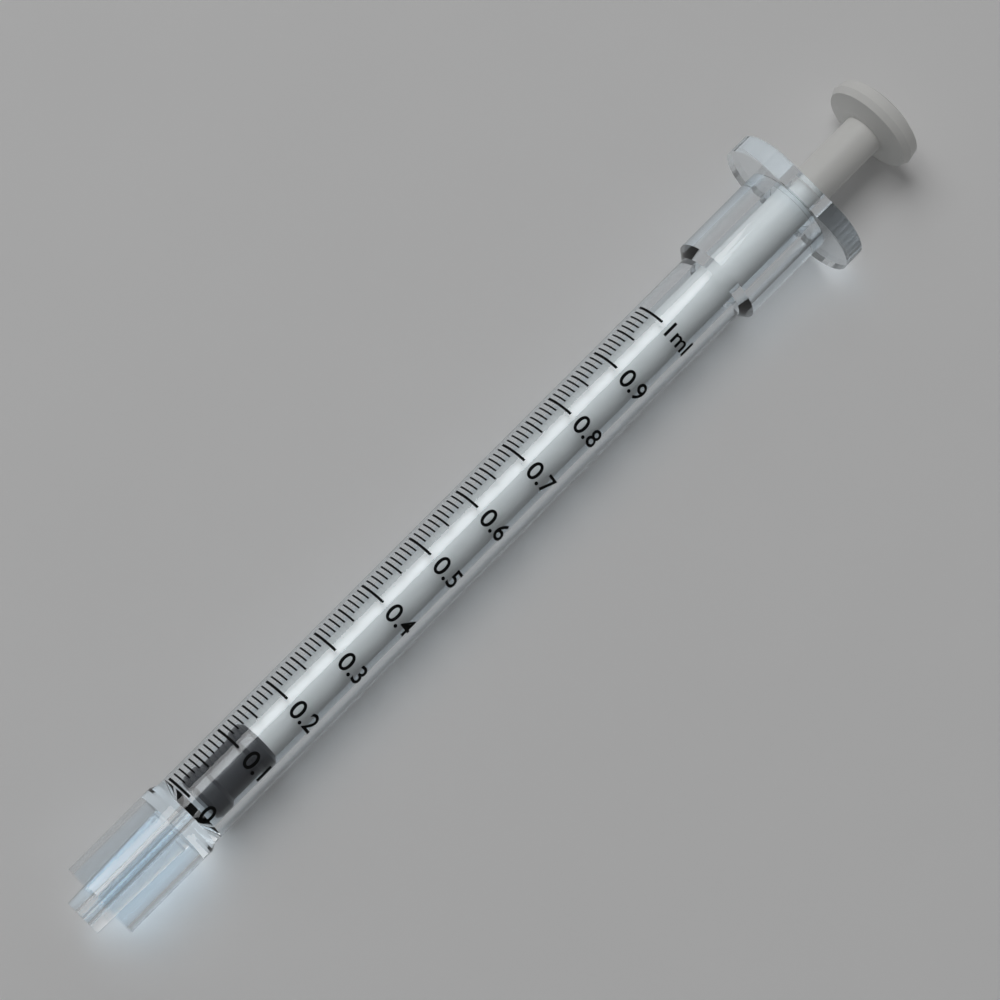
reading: 0.01 ml
